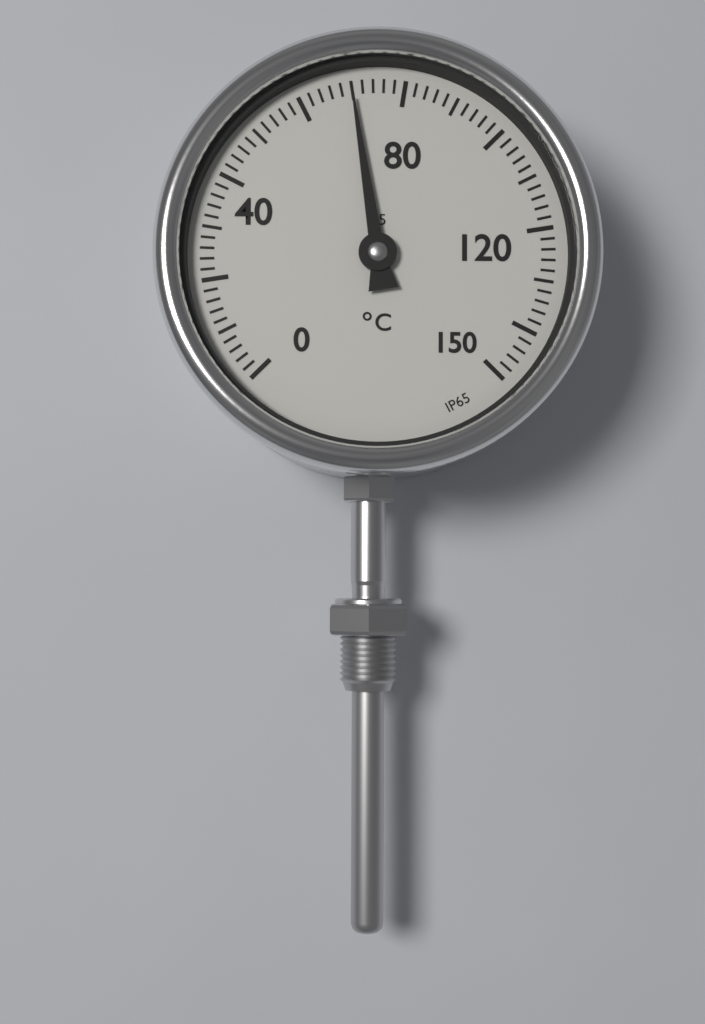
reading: 70 °C
